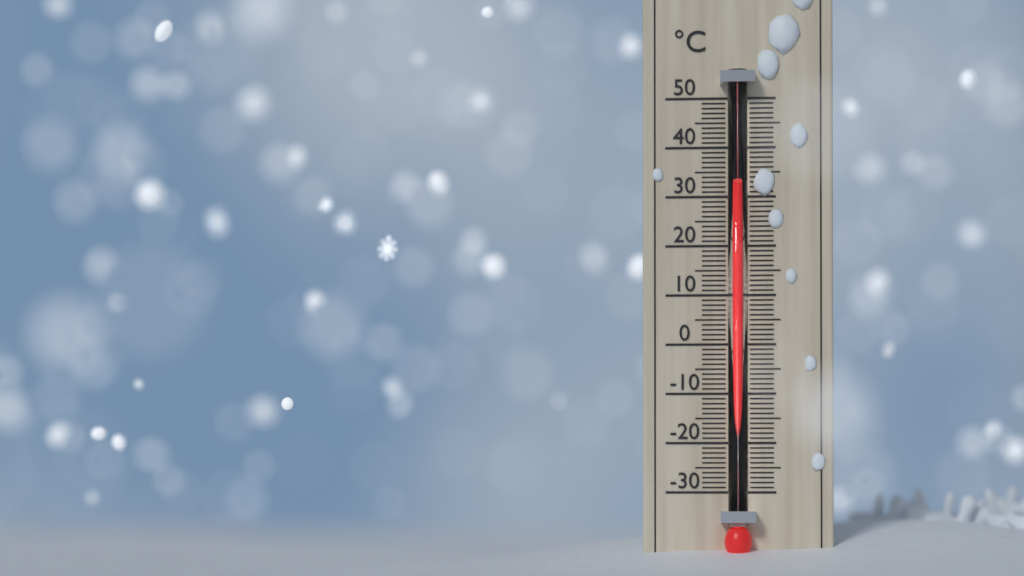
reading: 32 °C
